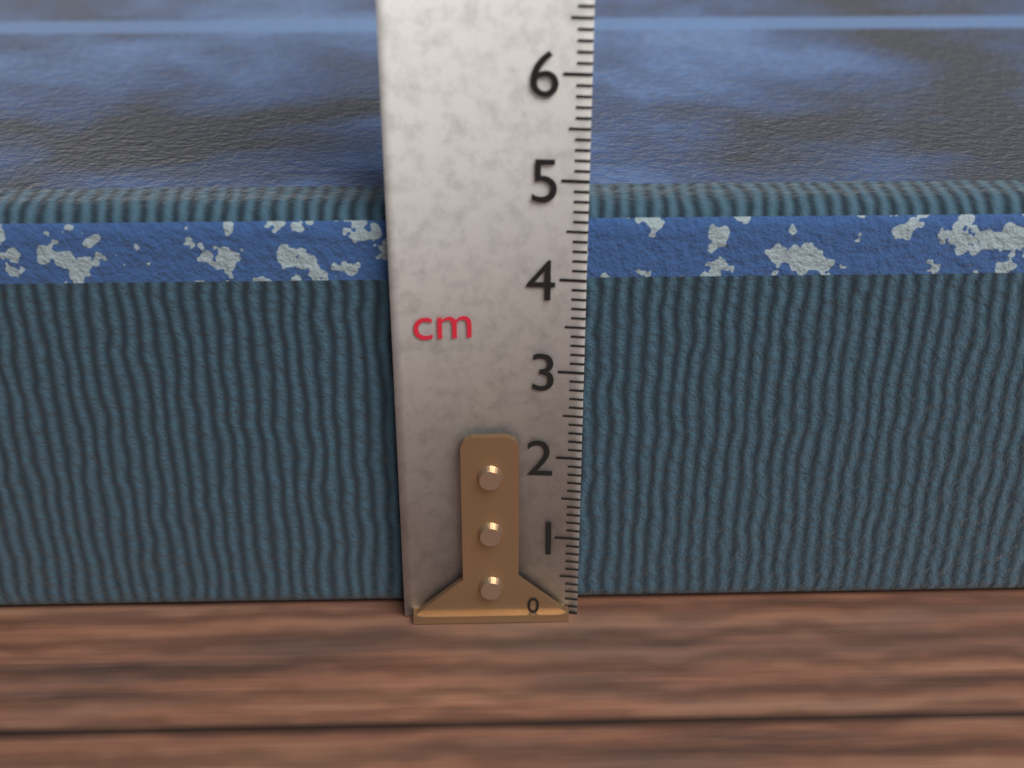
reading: 4.7 cm
